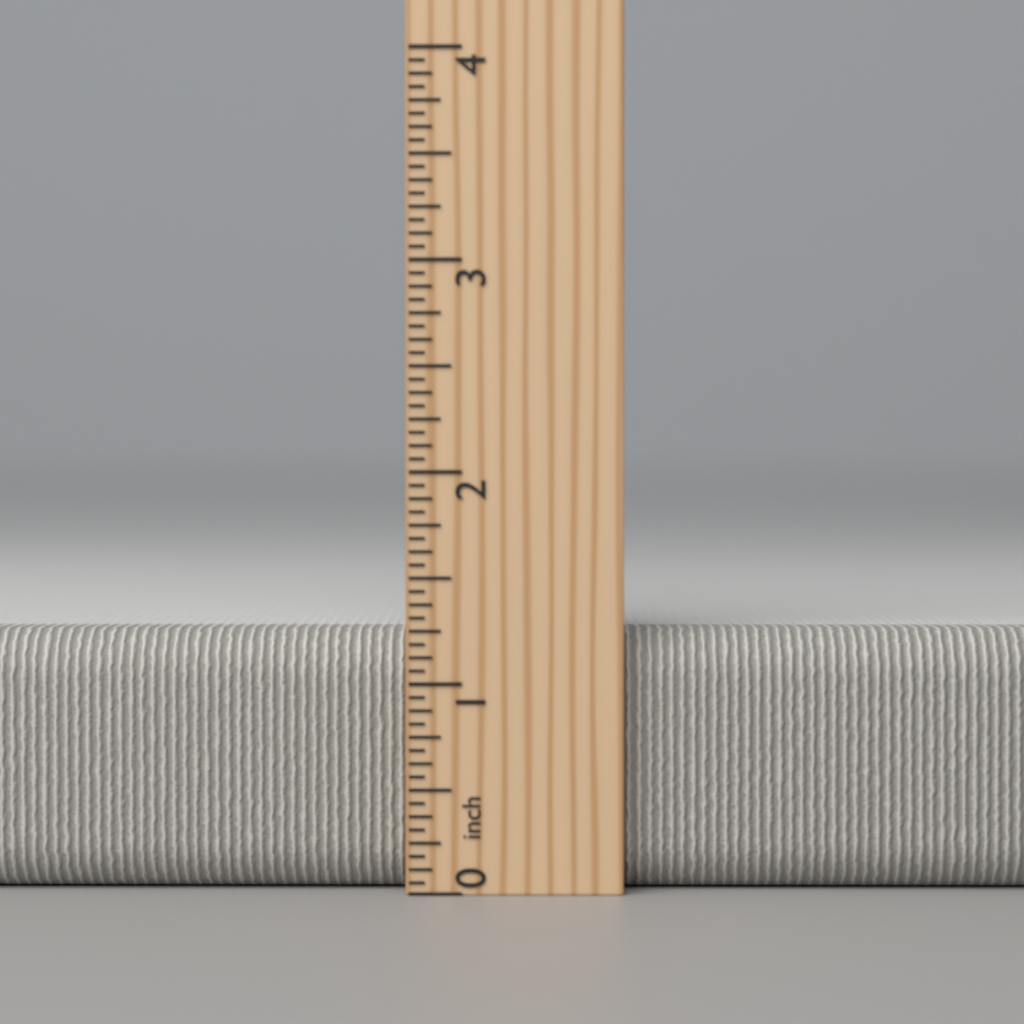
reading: 1.2500 inch
